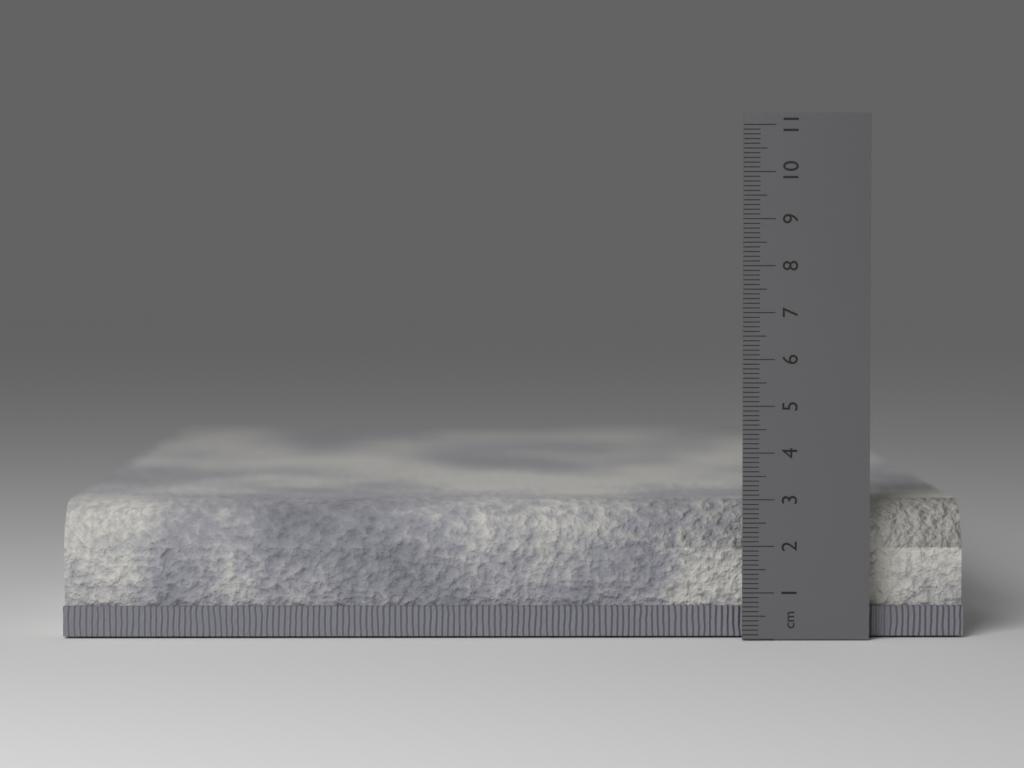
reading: 2.9 cm
